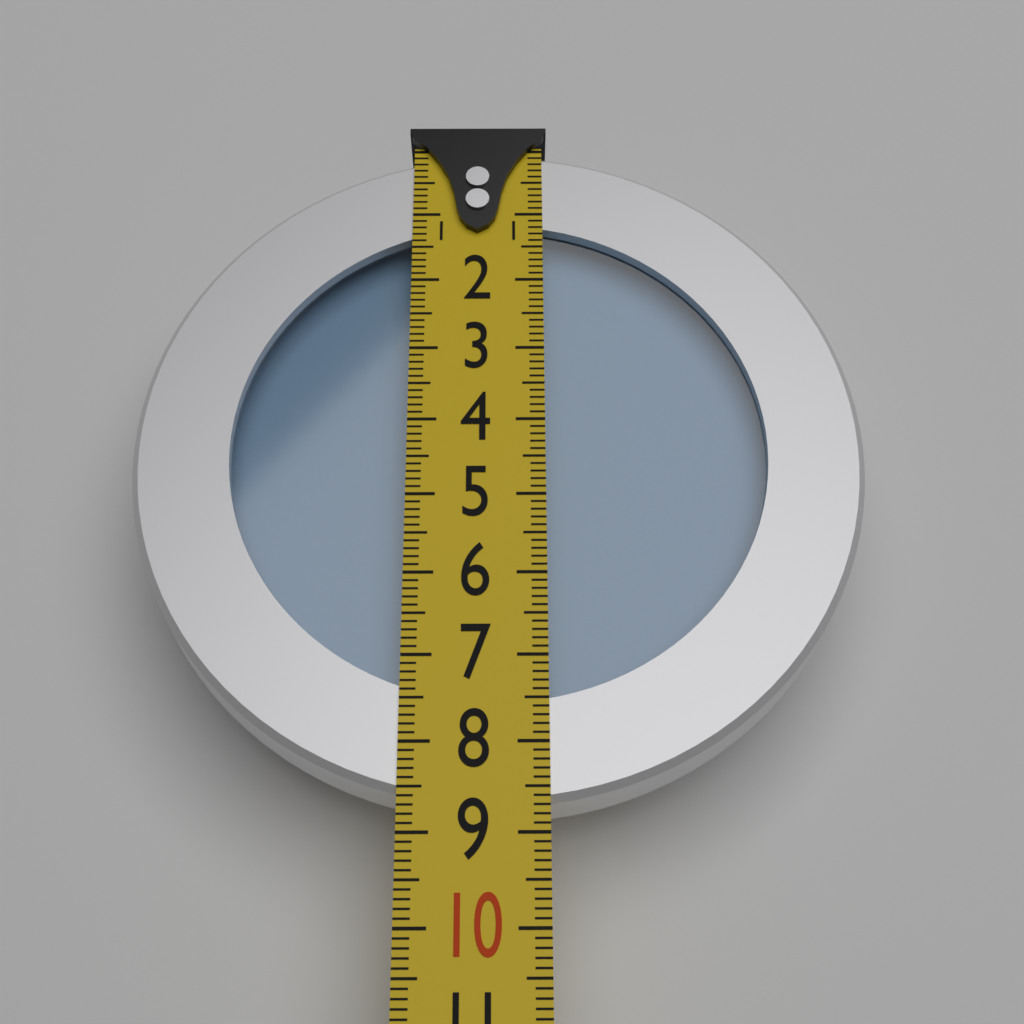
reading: 8.7 (no unit)
